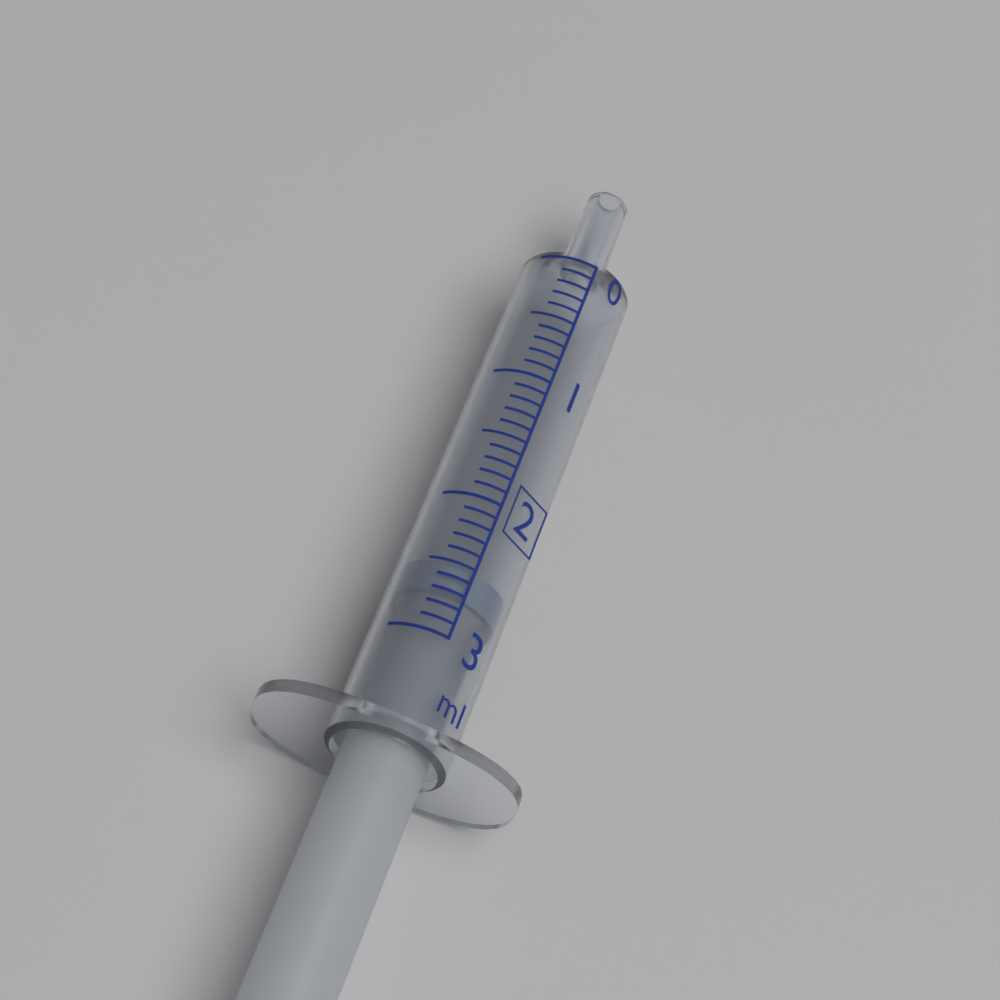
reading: 2.5 ml
